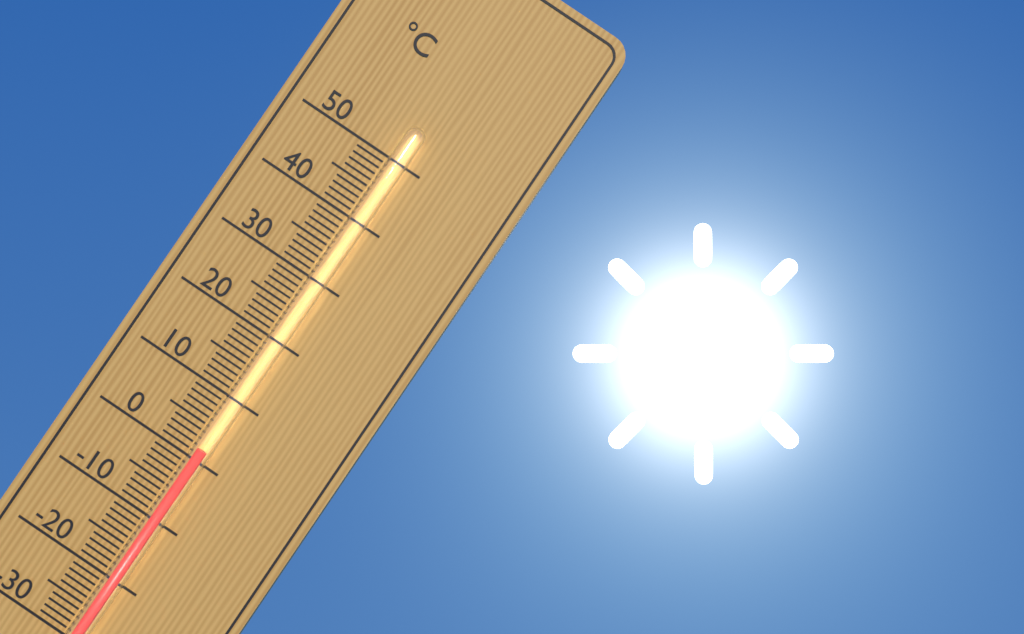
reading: 2 °C
